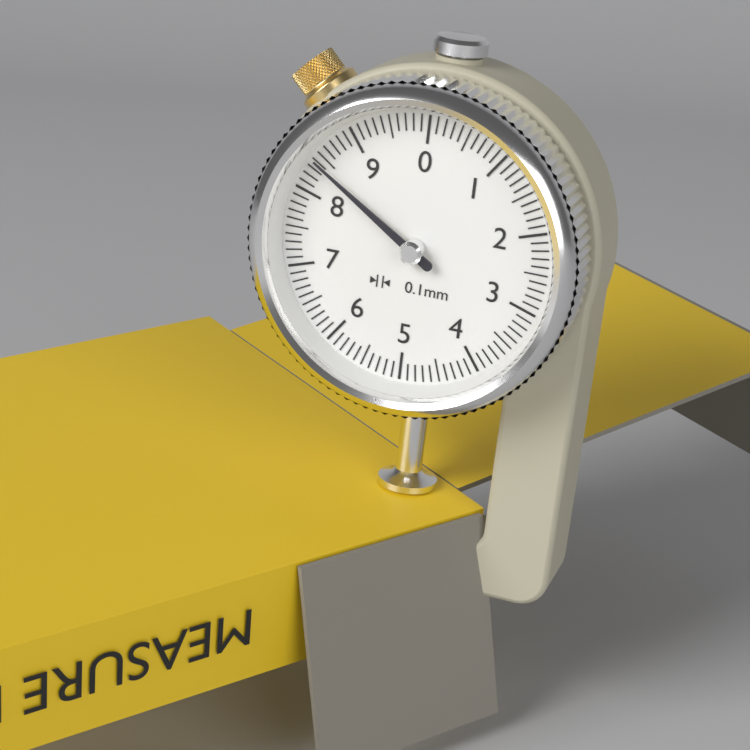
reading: 8.4 mm
